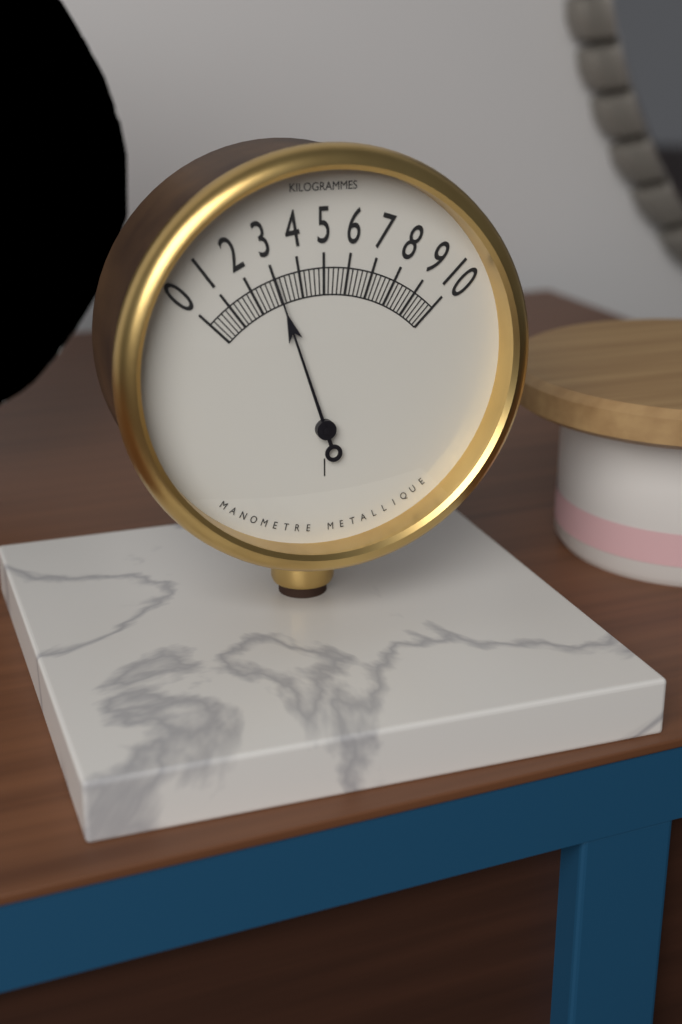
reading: 3.0 kg
